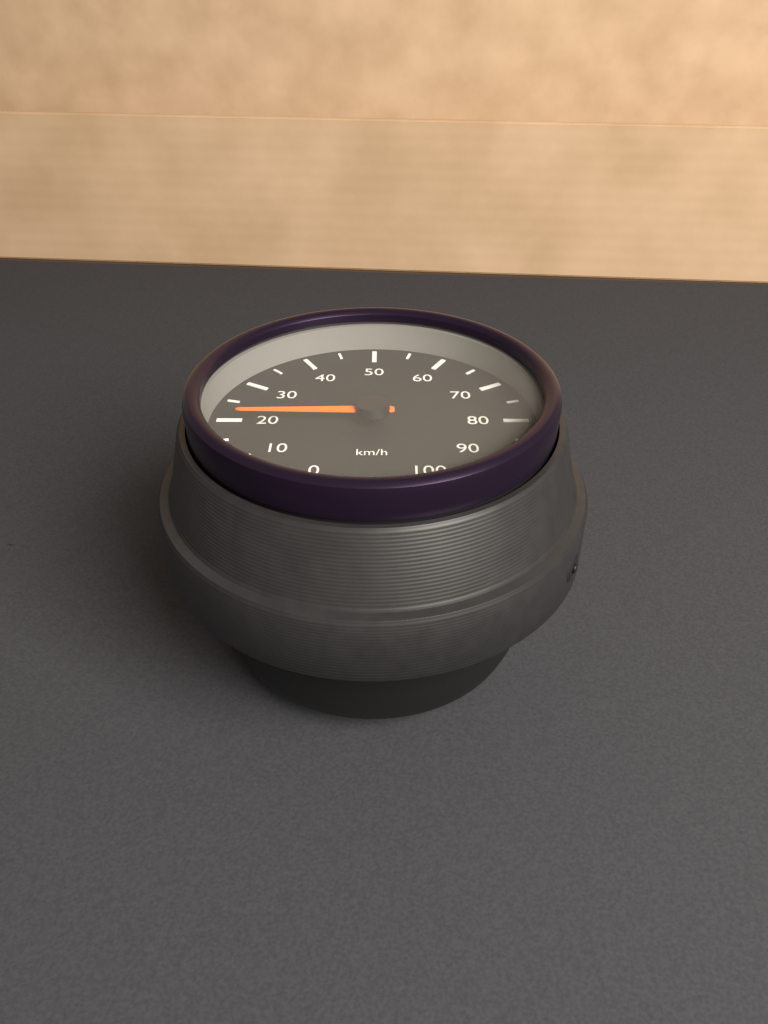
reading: 20 km/h
